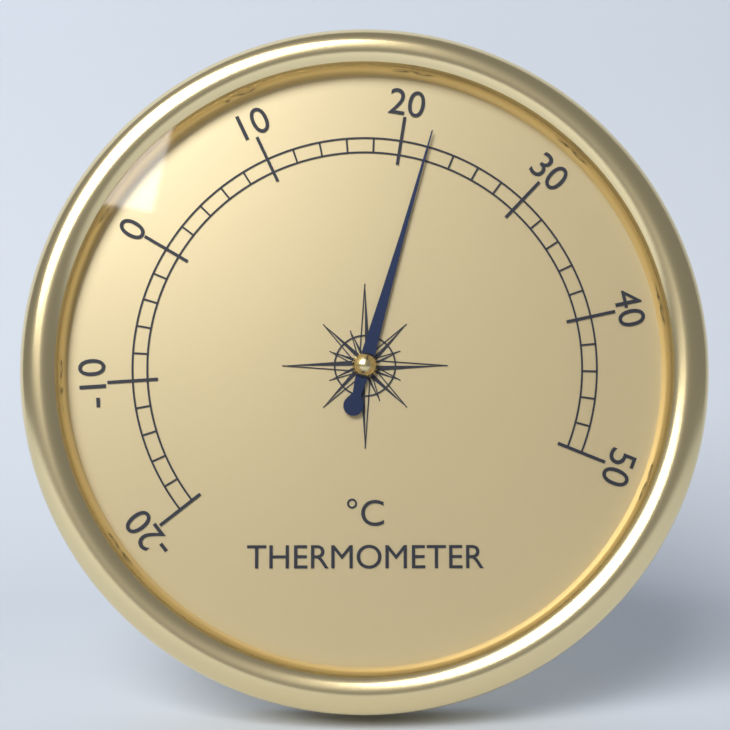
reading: 22 °C
